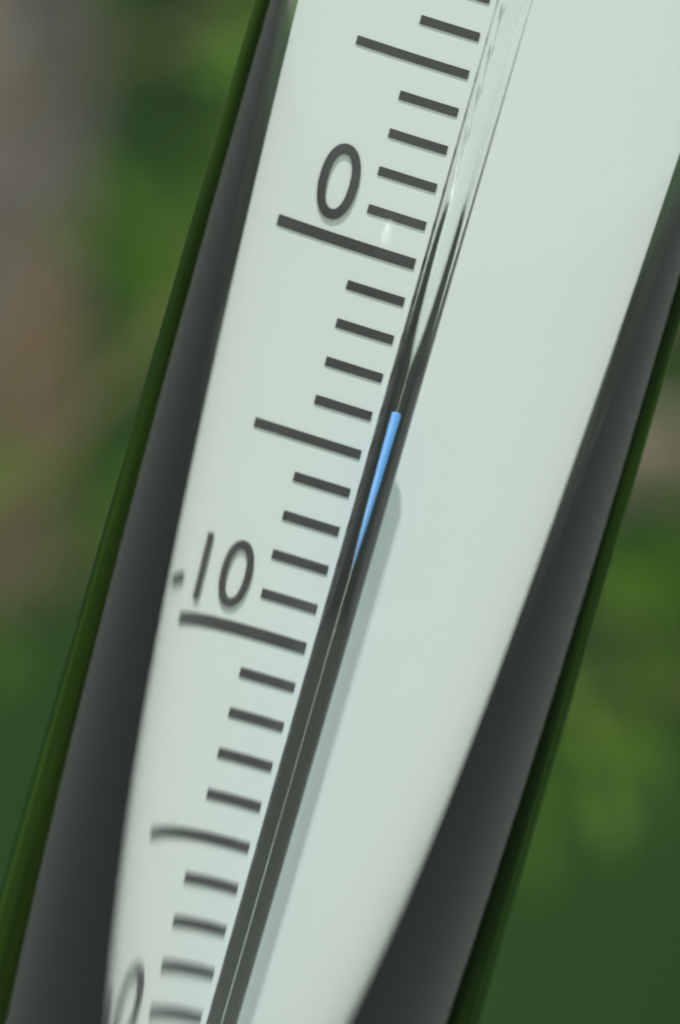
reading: -4 °C
